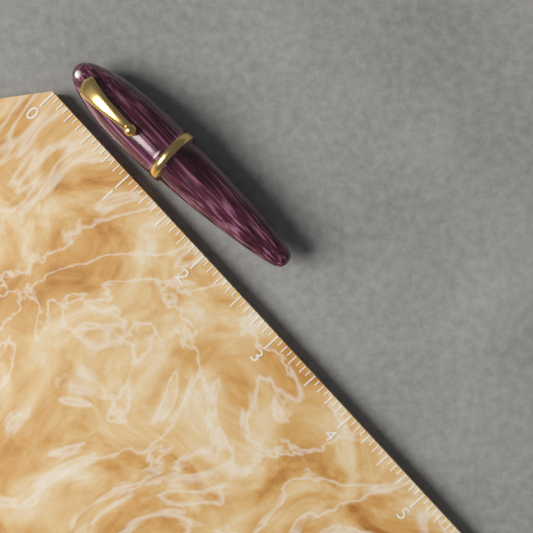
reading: 2.5625 (no unit)
